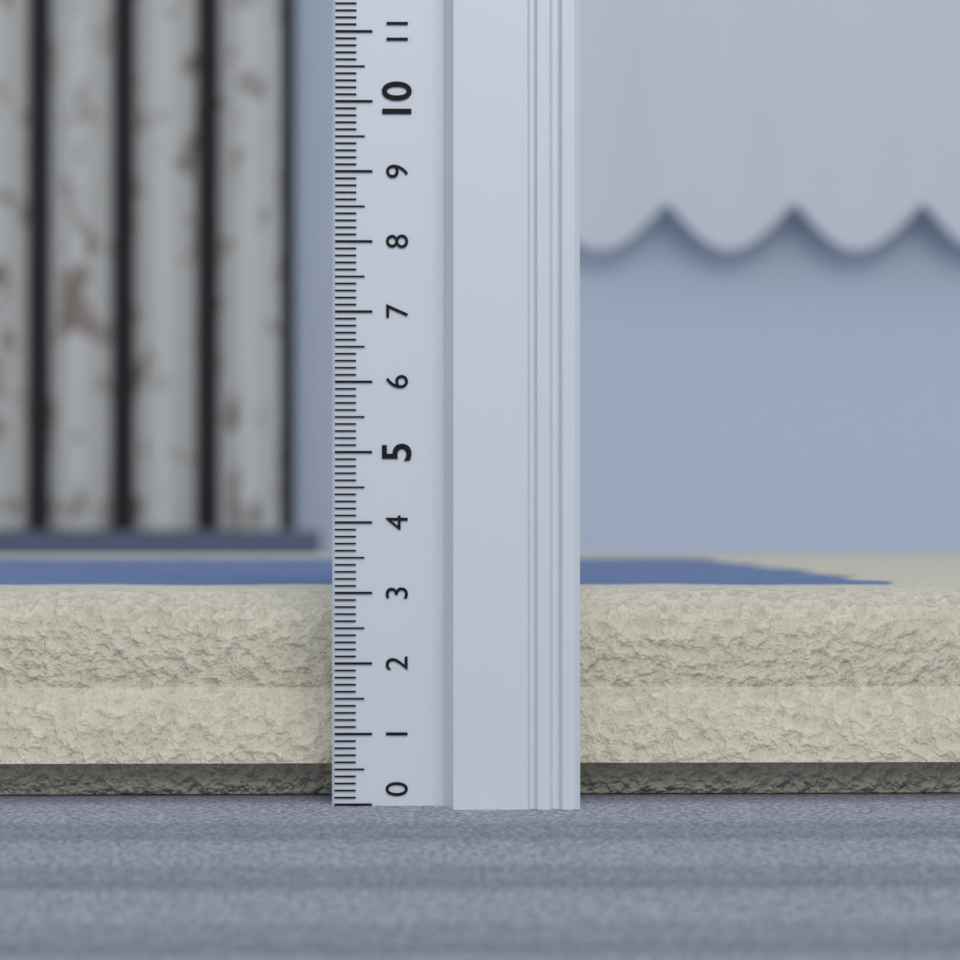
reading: 3.0 (no unit)
